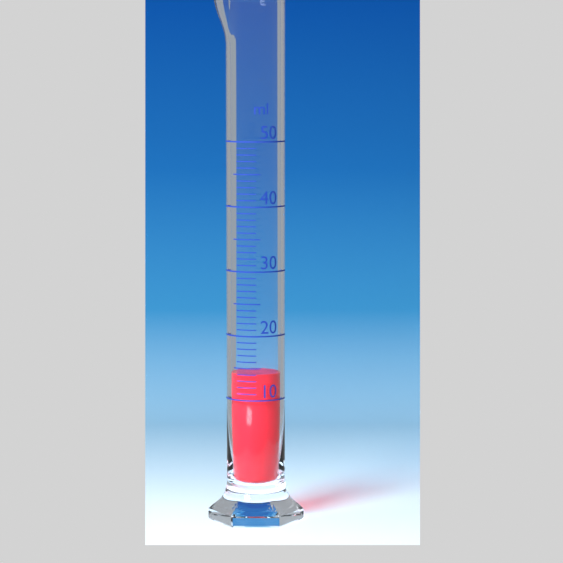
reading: 14 ml
